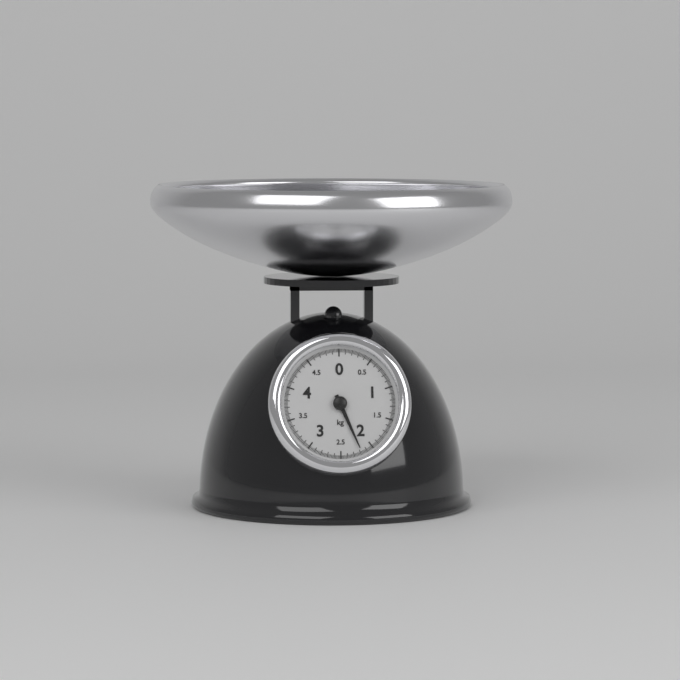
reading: 2.18 kg
